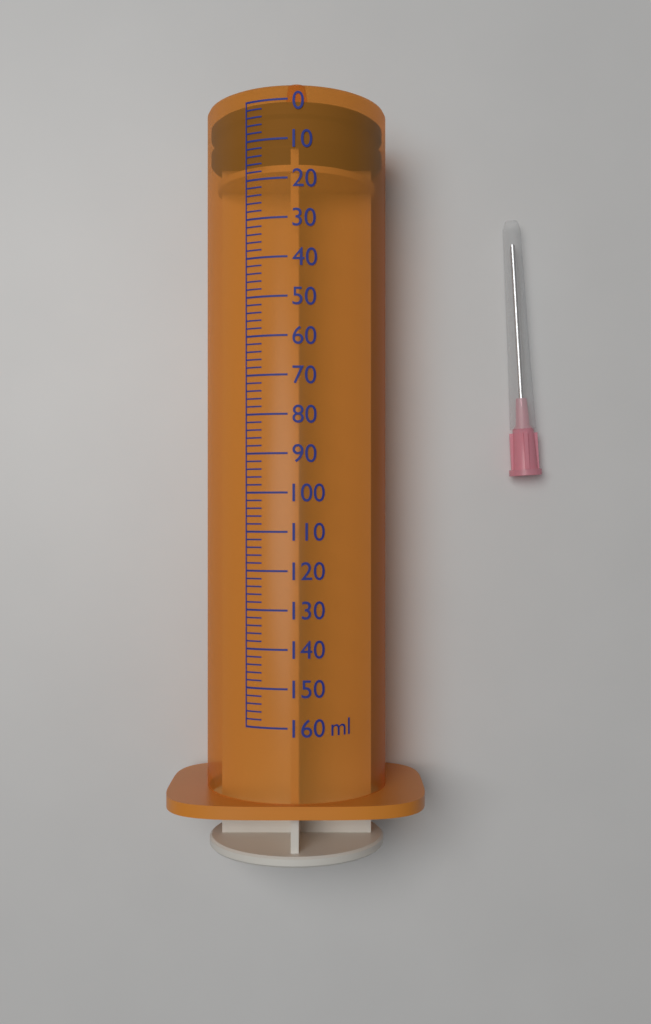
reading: 0 ml
